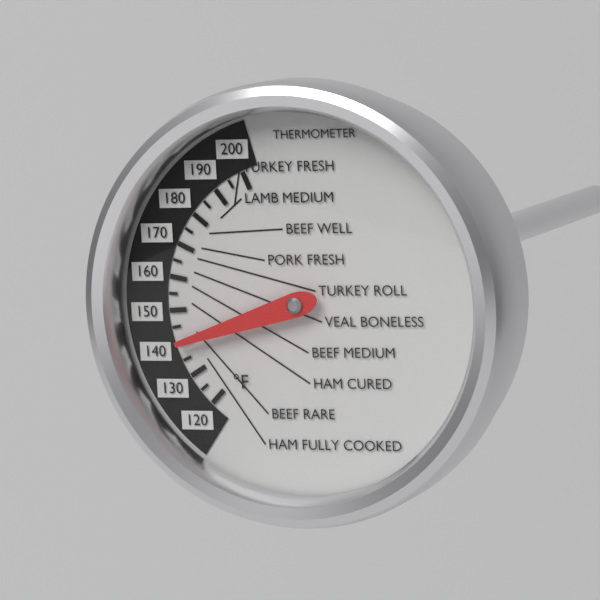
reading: 140 °F
